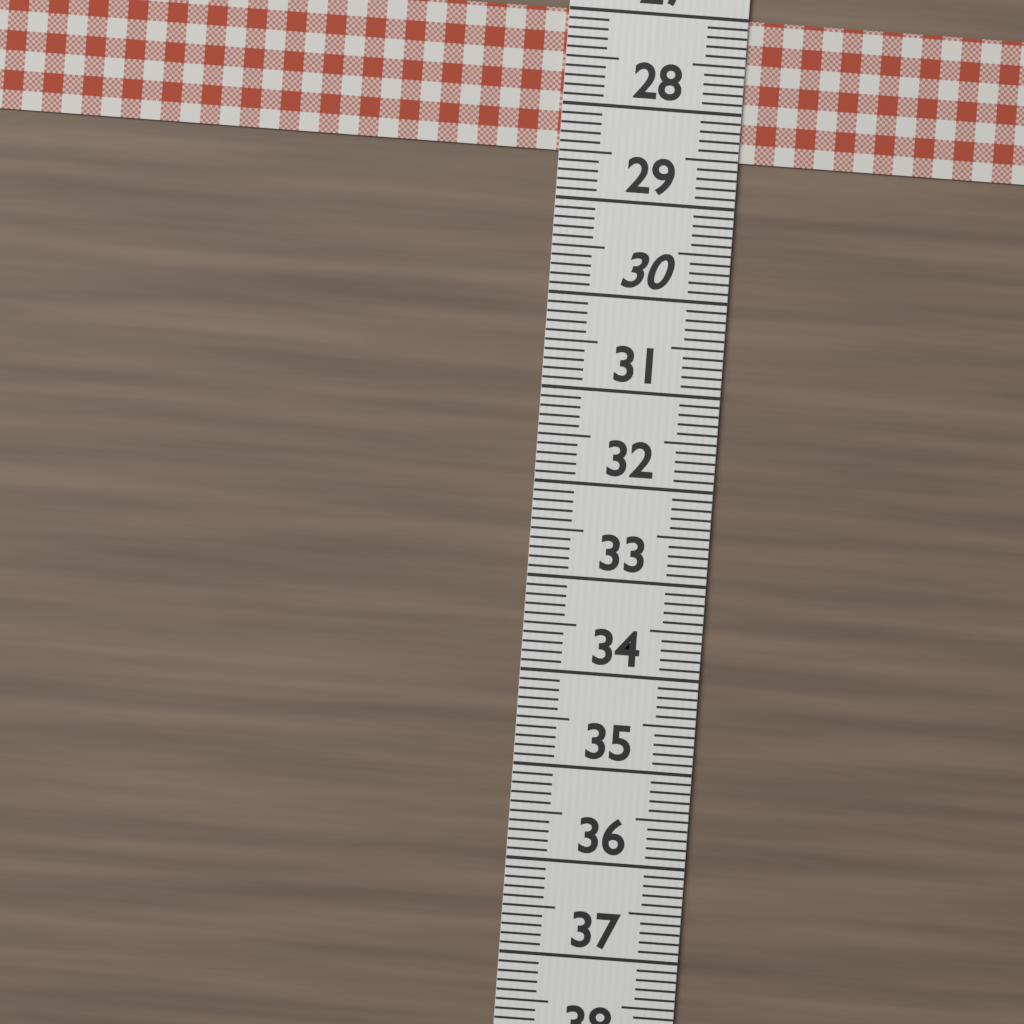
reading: 28.5 (no unit)
